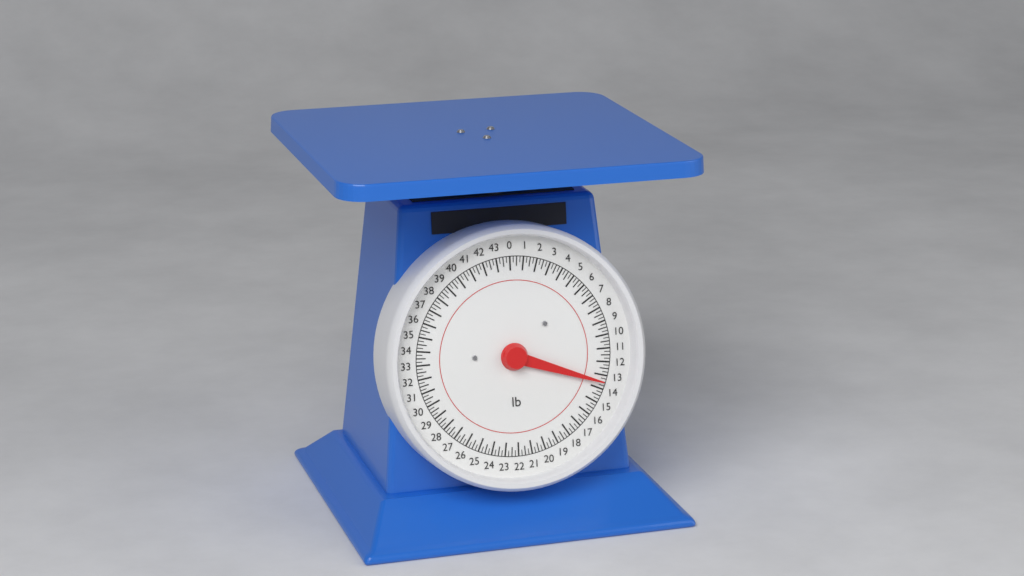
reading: 13.50 lb
